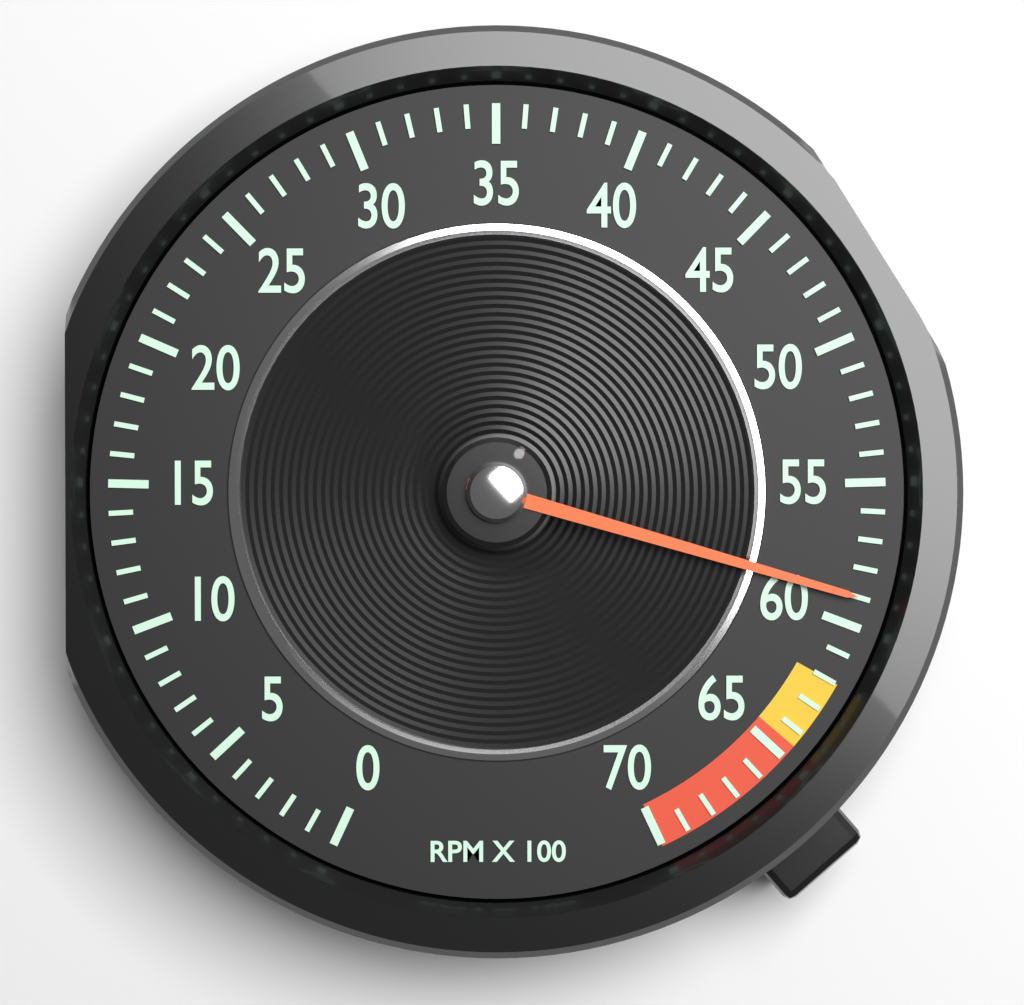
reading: 59 RPM x 100
